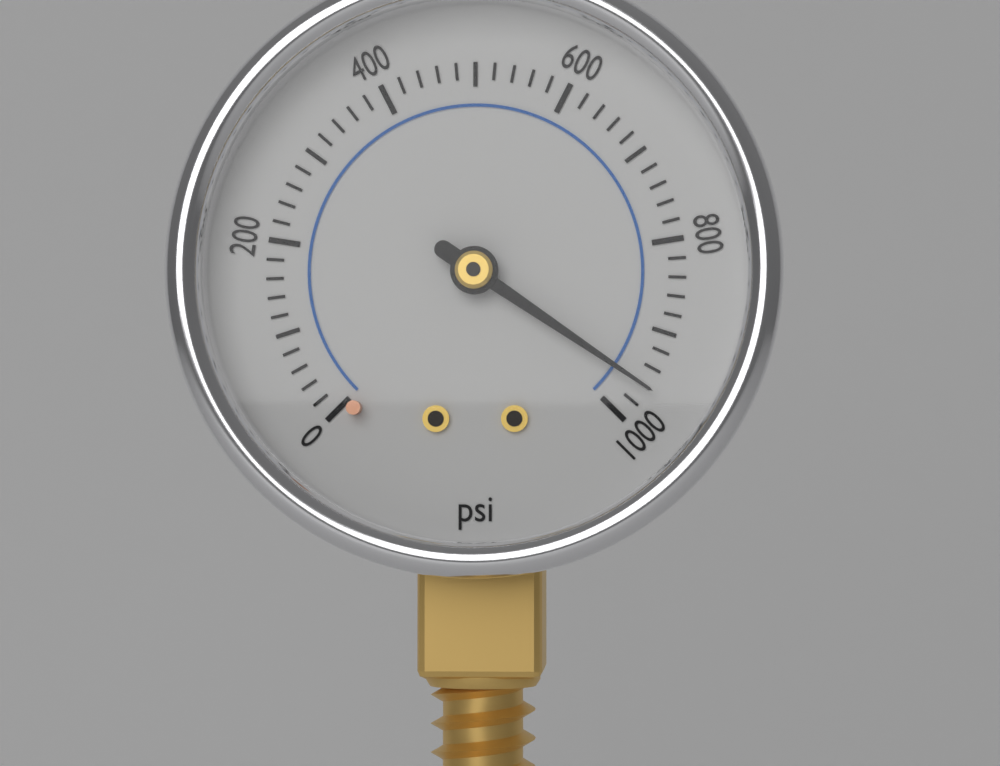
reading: 960 psi
